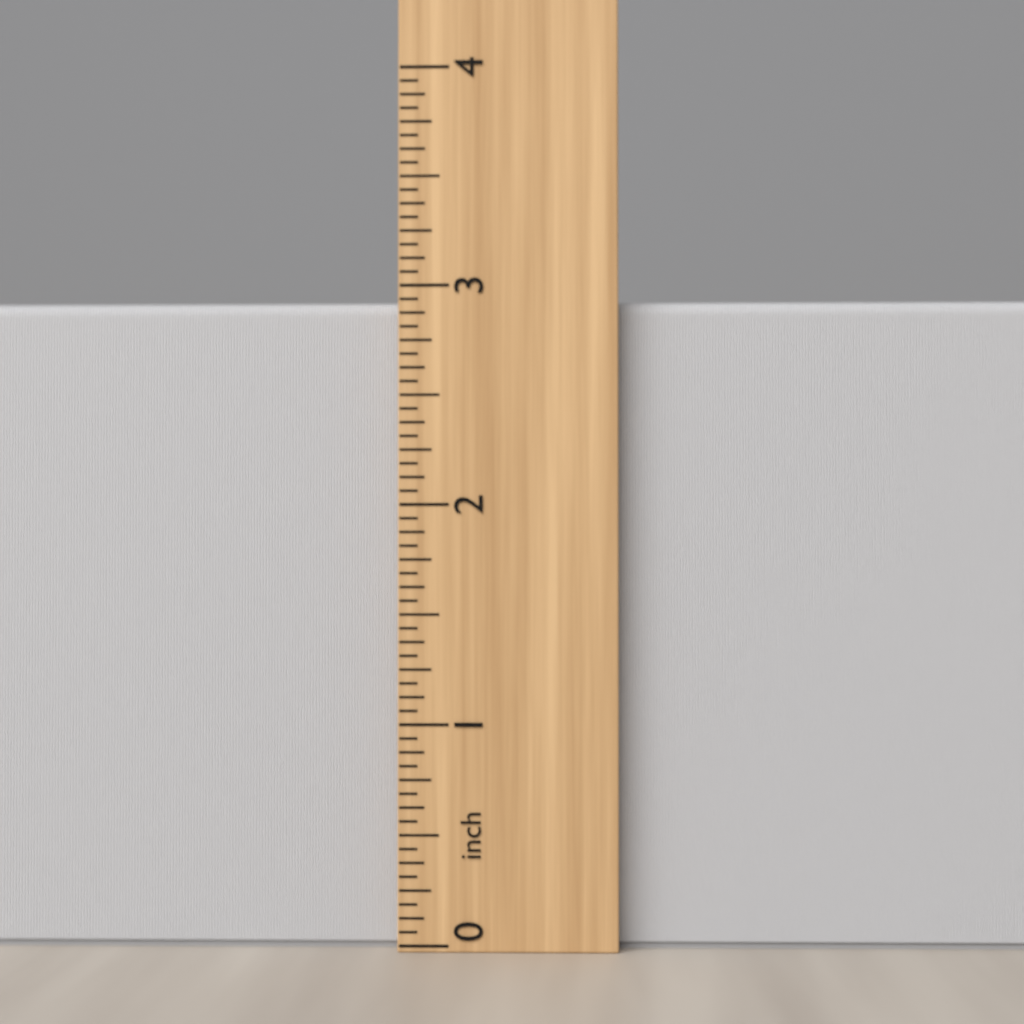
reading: 2.9375 inch
